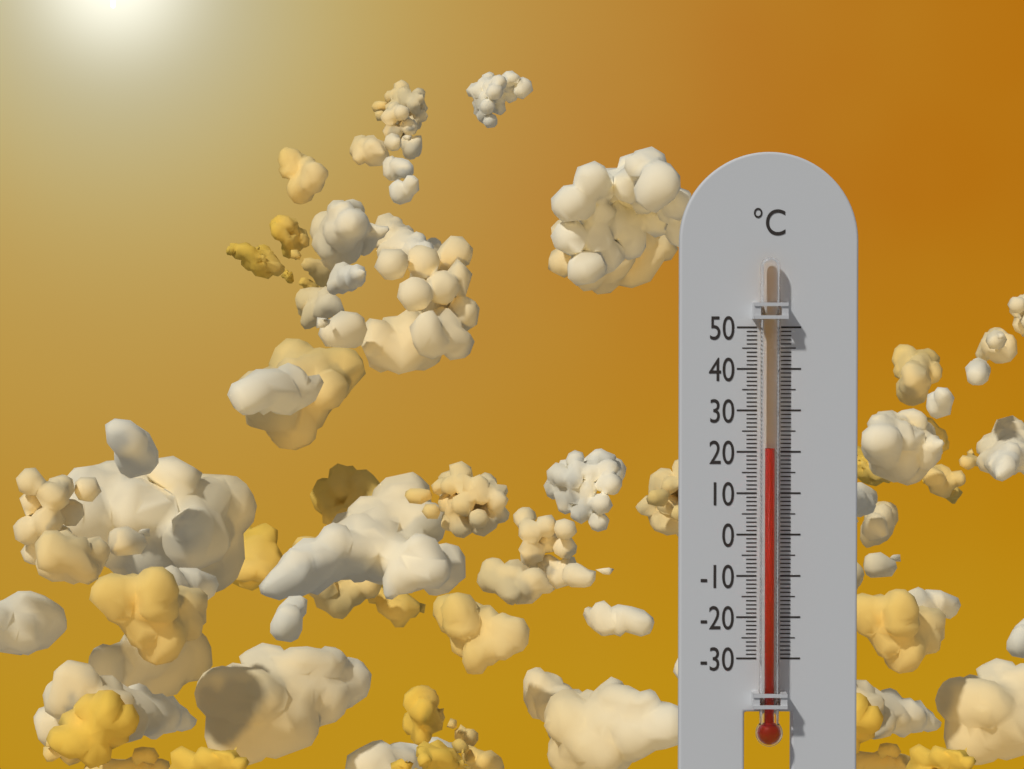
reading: 21 °C
